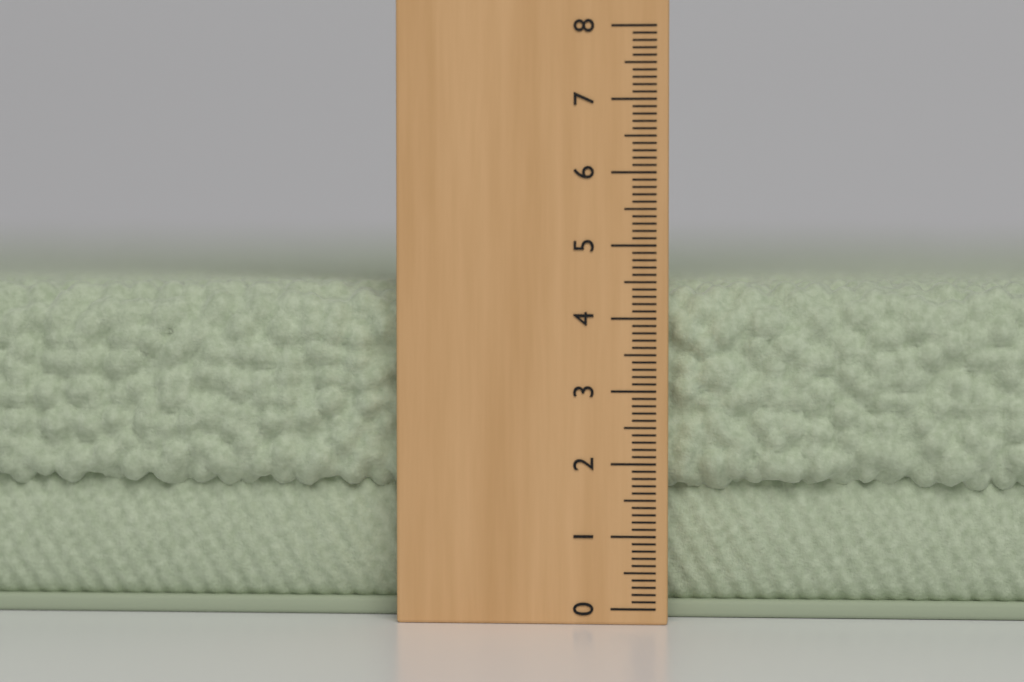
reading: 4.5 (no unit)
